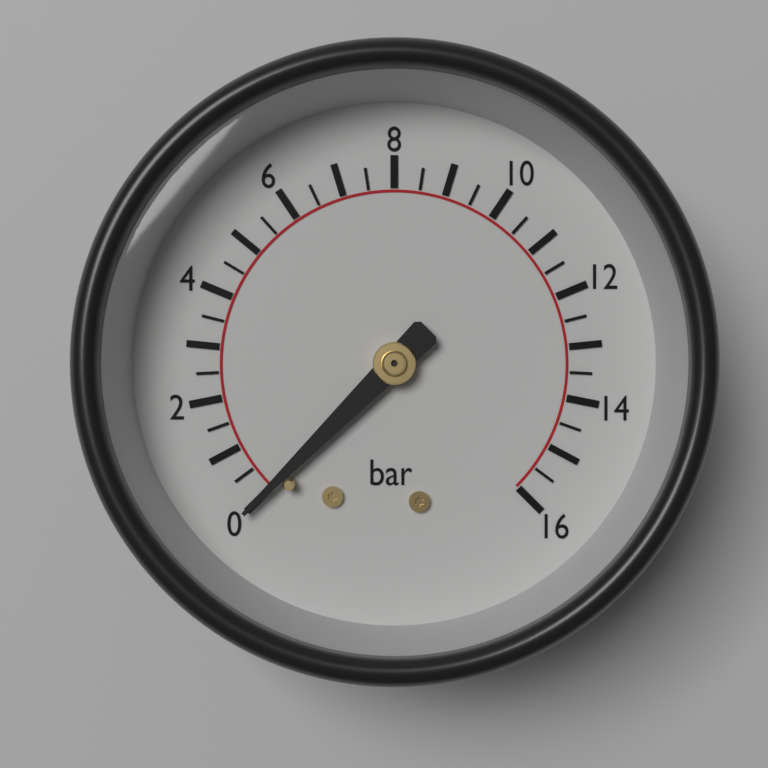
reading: 0.0 bar
